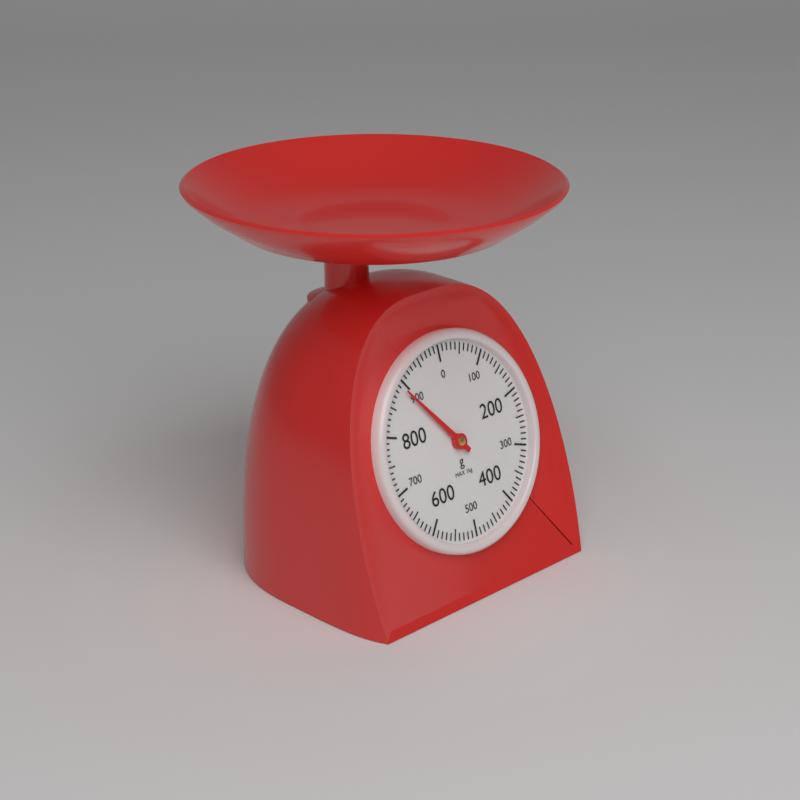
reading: 890 g
